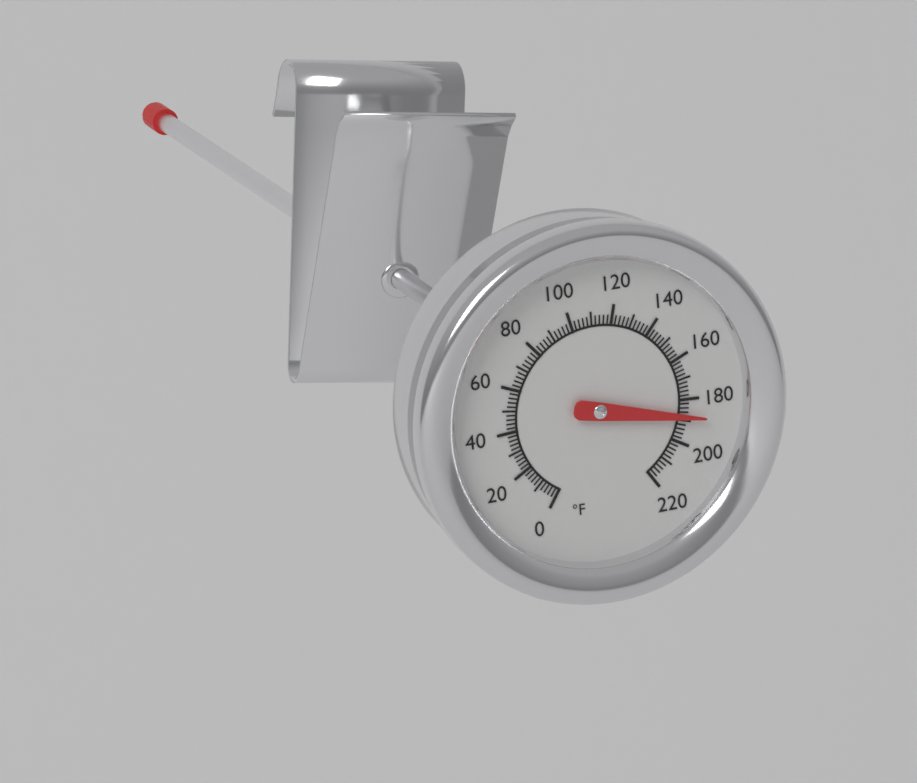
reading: 188 °F
